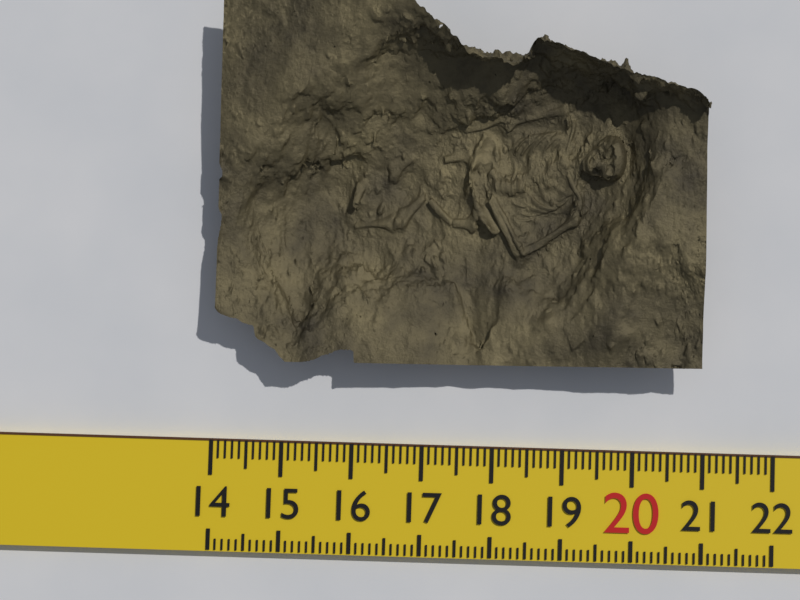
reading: 20.9 (no unit)
